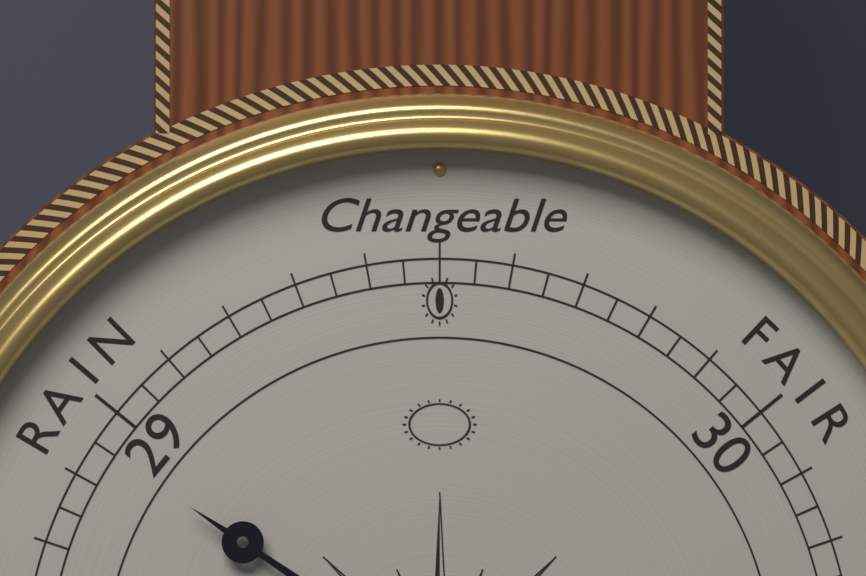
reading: 28.95 (no unit)
